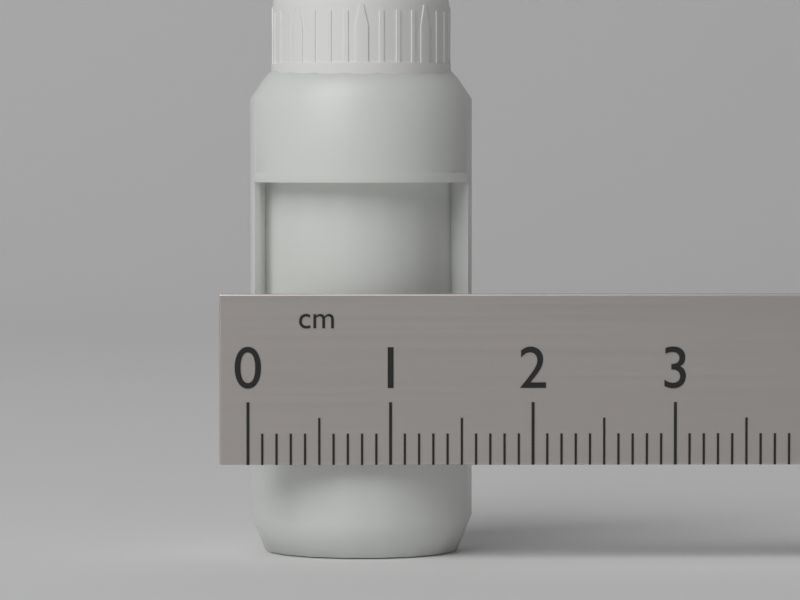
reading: 1.6 cm
